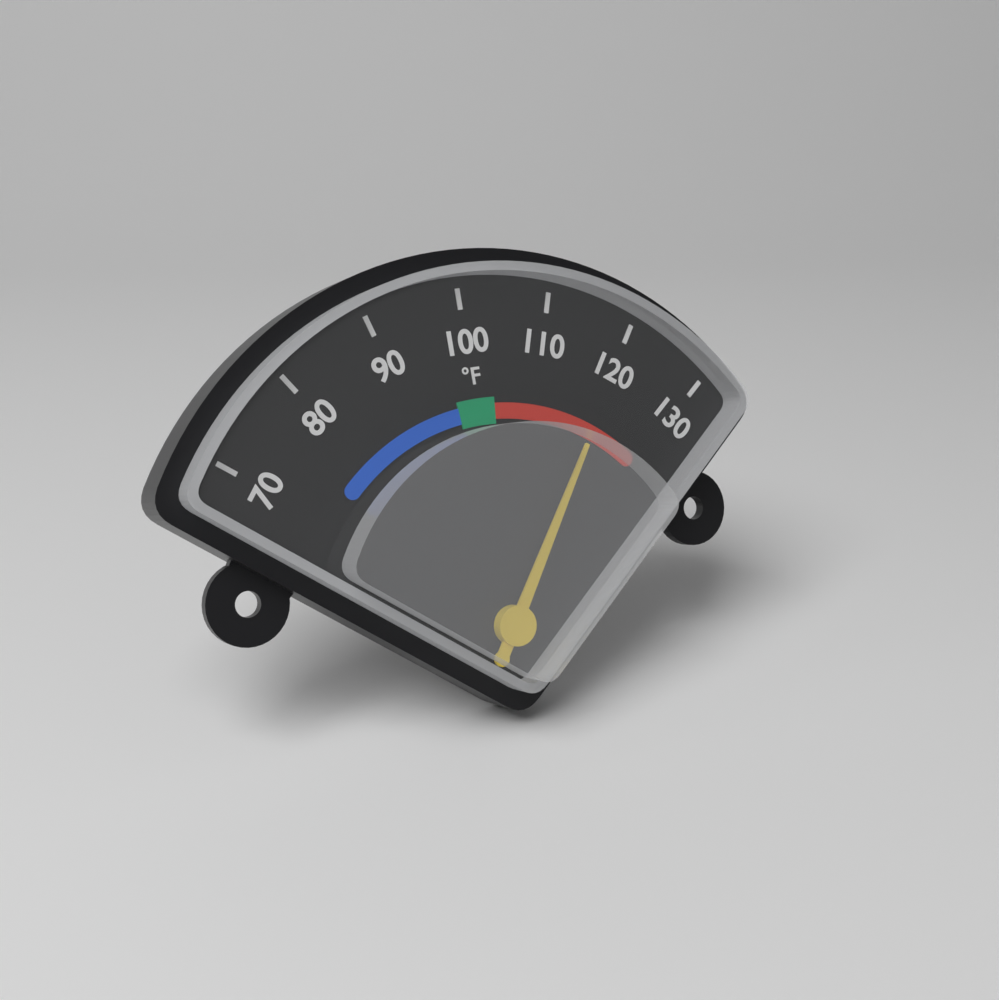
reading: 120 °F
